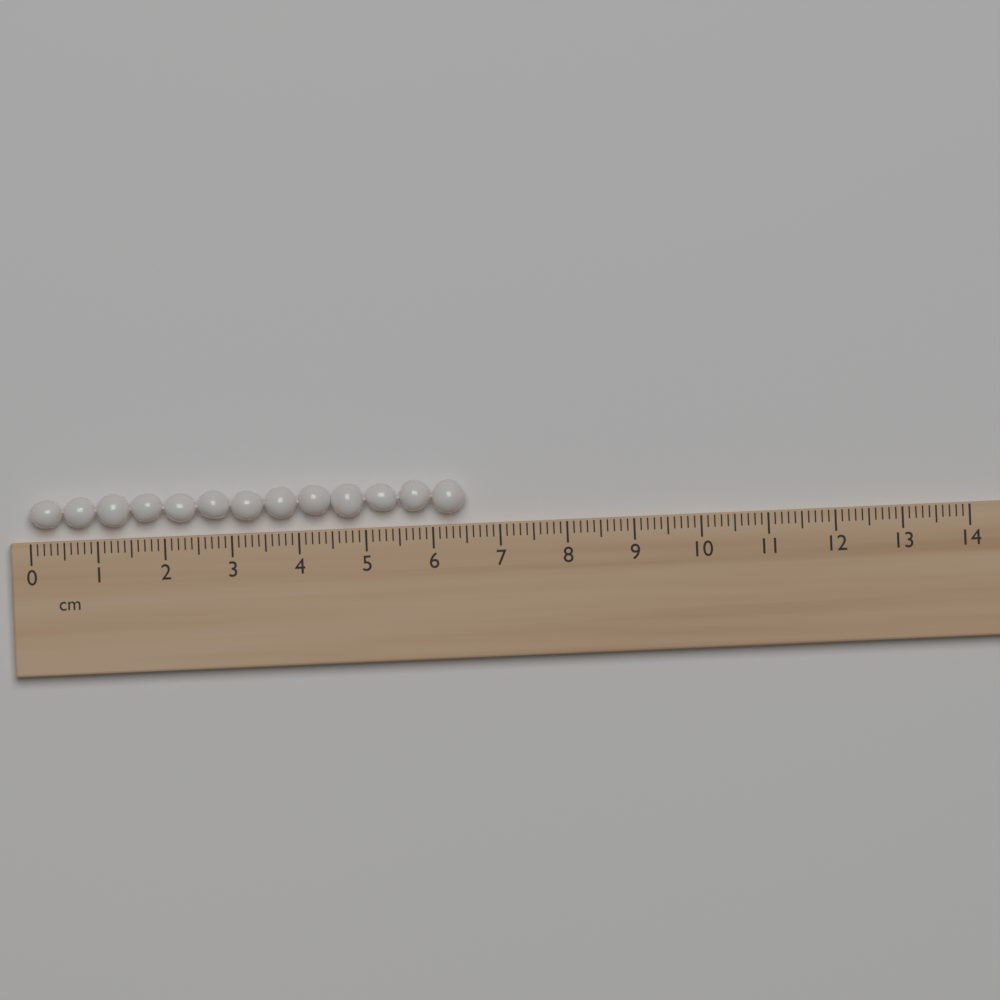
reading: 6.5 cm
